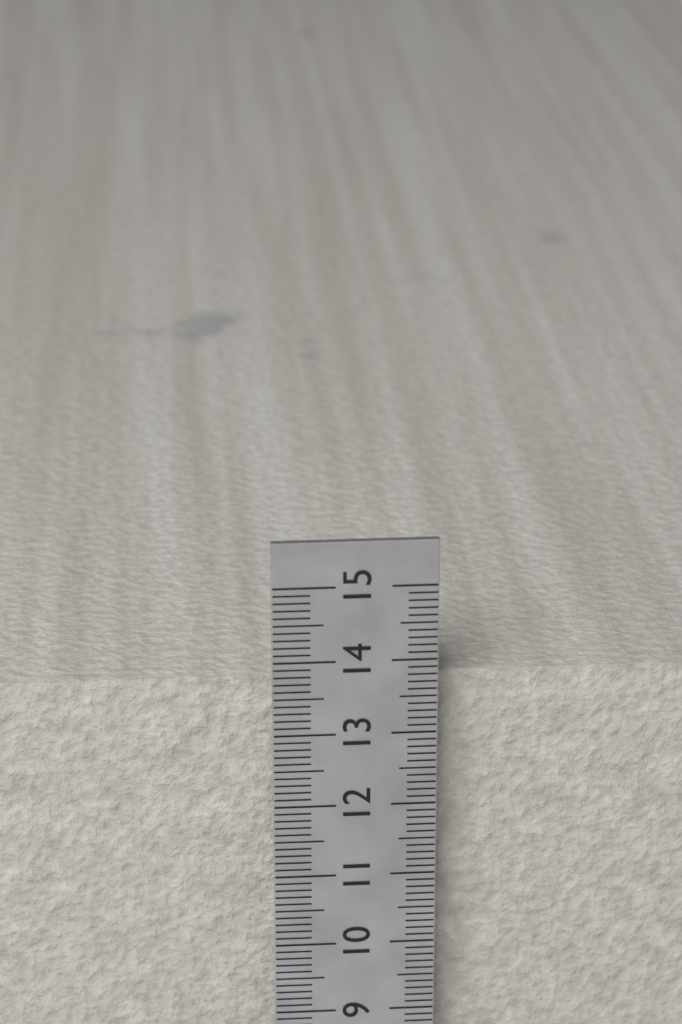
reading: 13.6 cm
